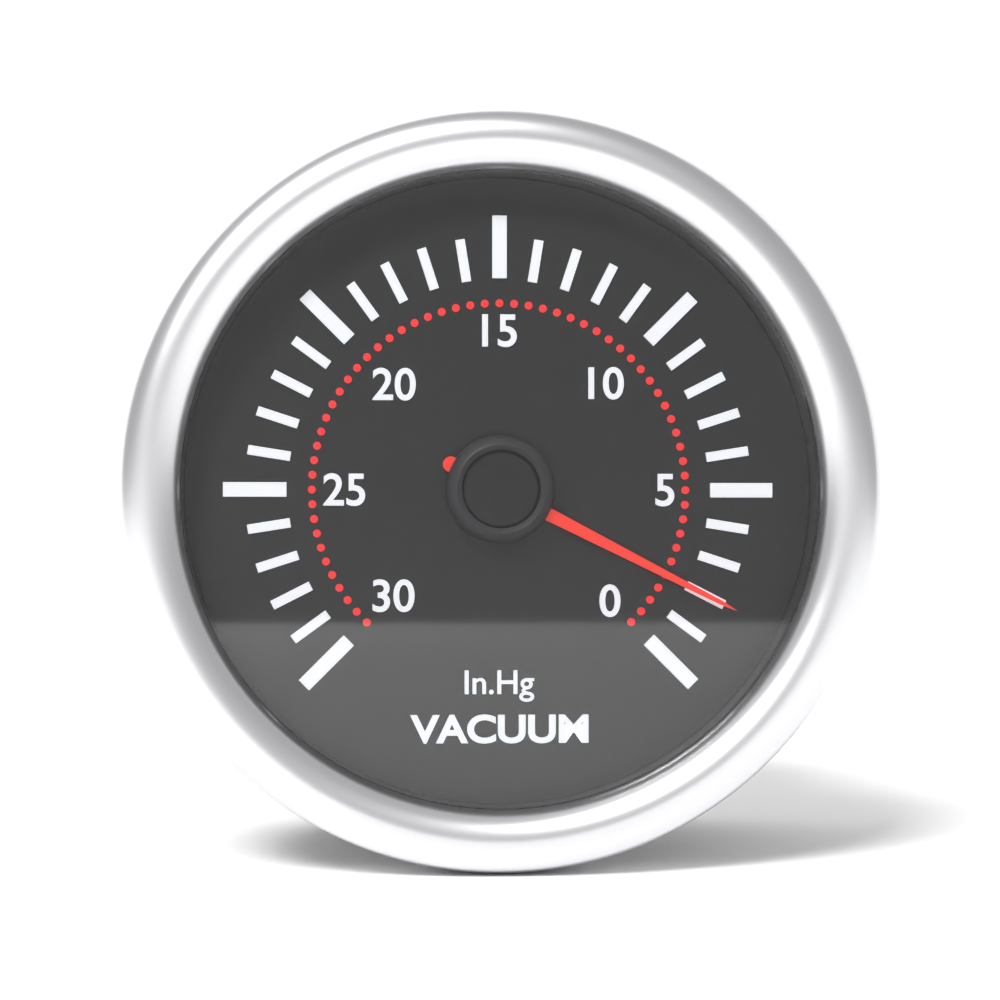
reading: 2 inHg
